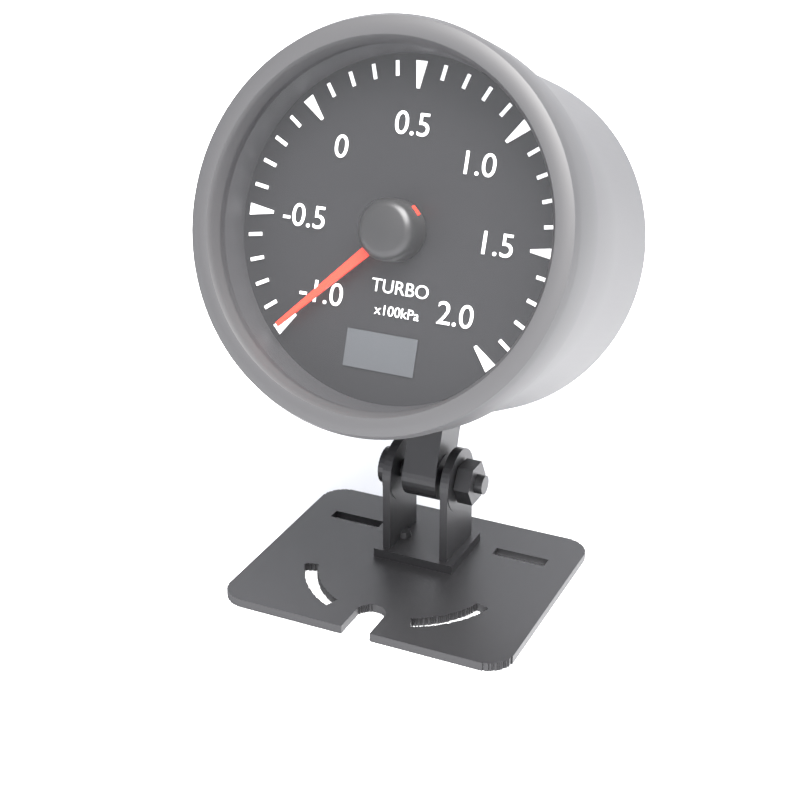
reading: -100 kPa
